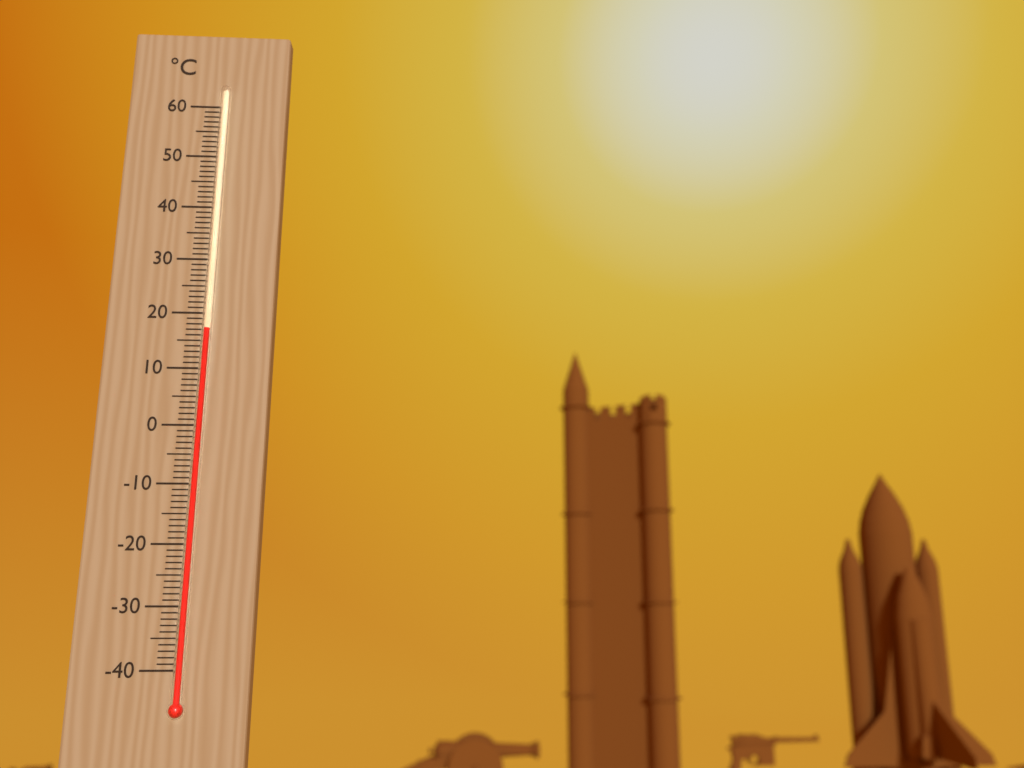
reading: 17 °C
